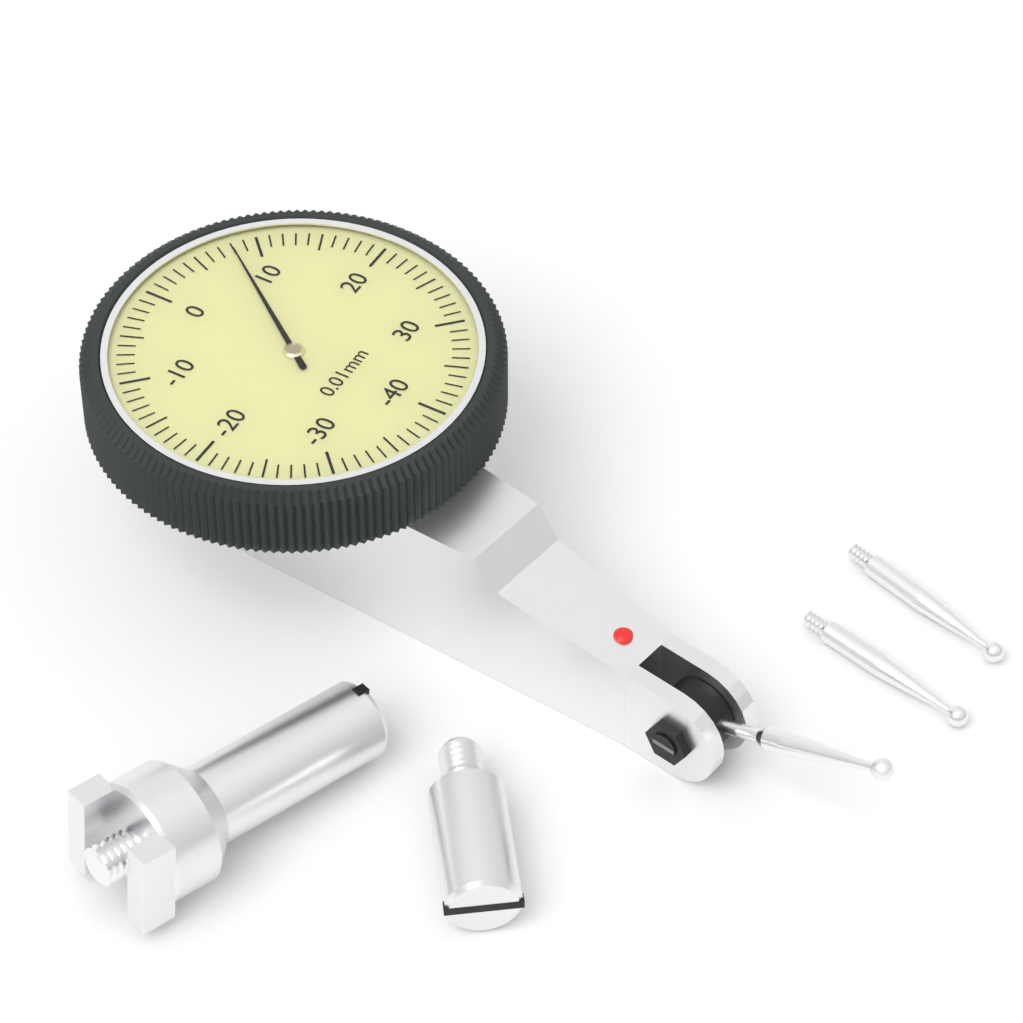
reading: 8 0.01mm
